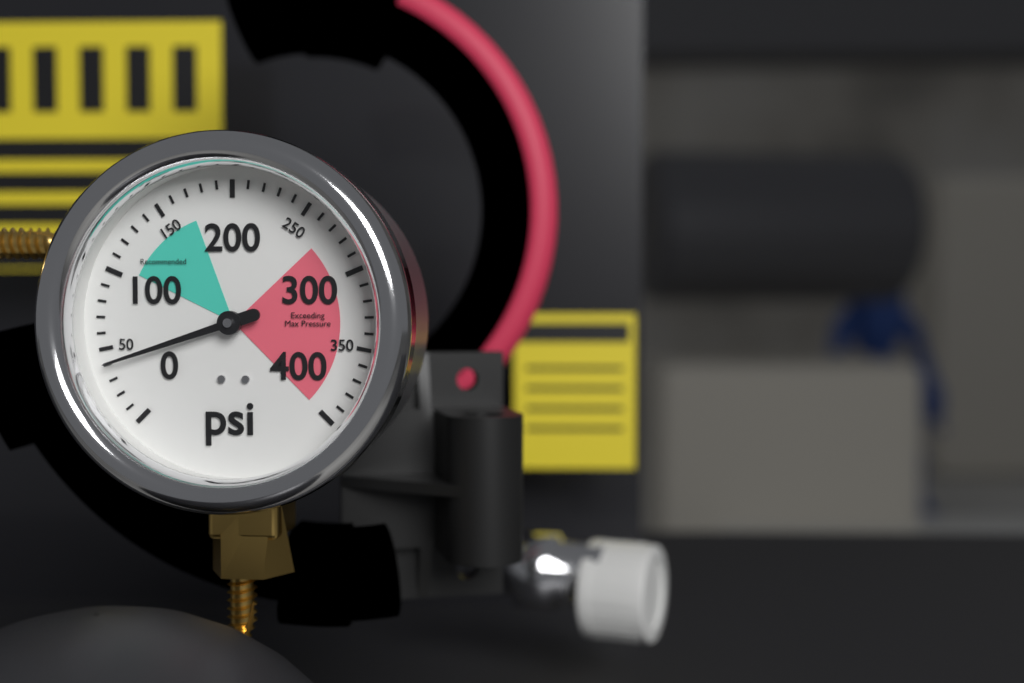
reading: 40 psi
